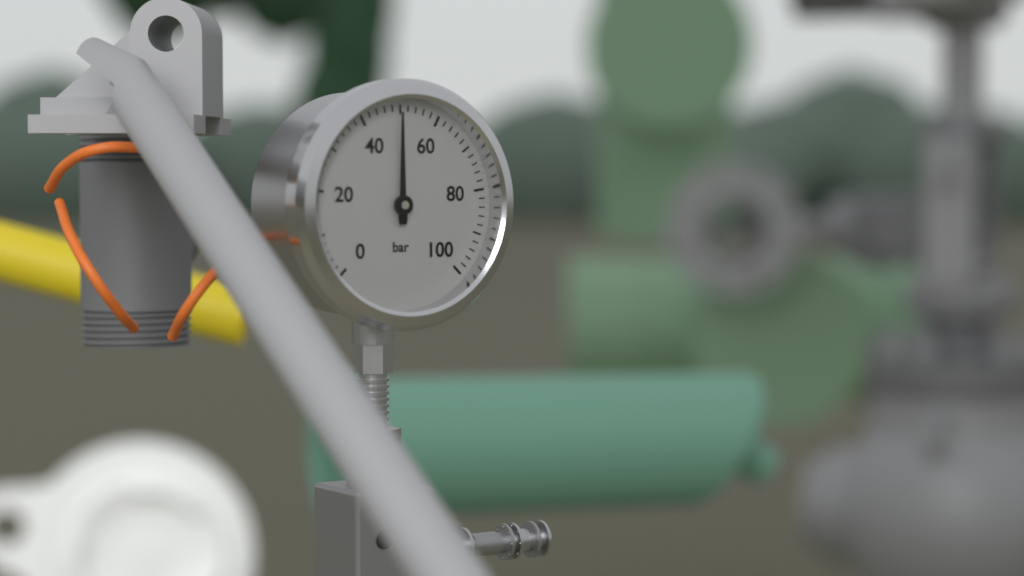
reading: 50 bar
